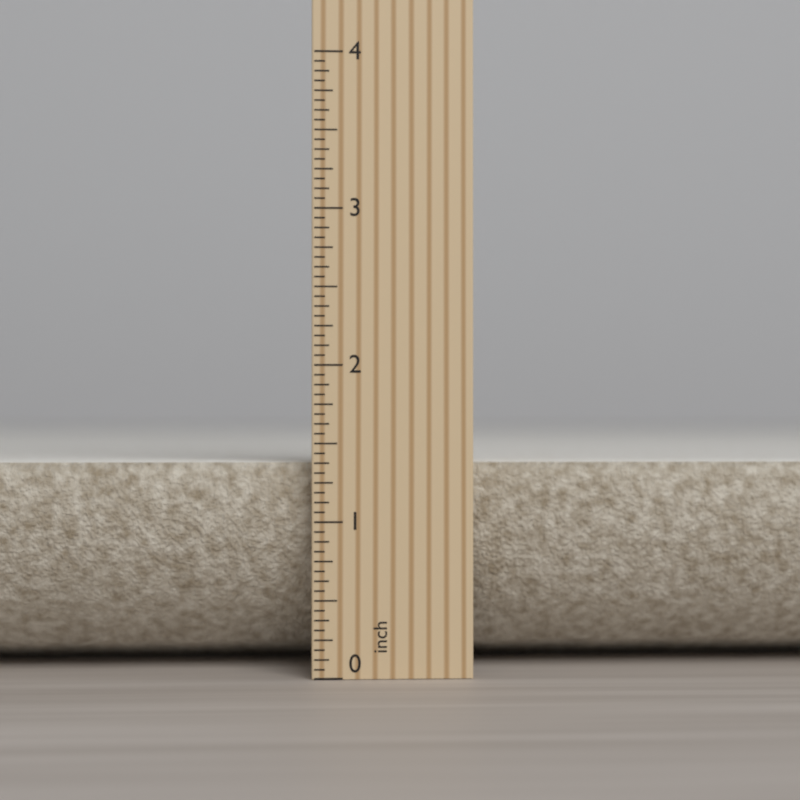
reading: 1.3750 inch
